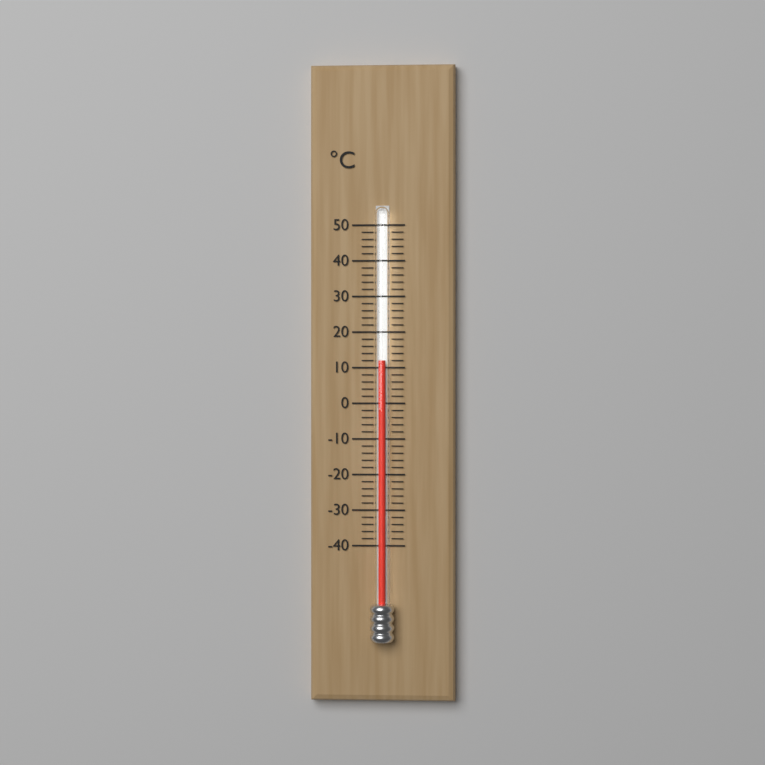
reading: 12 °C
